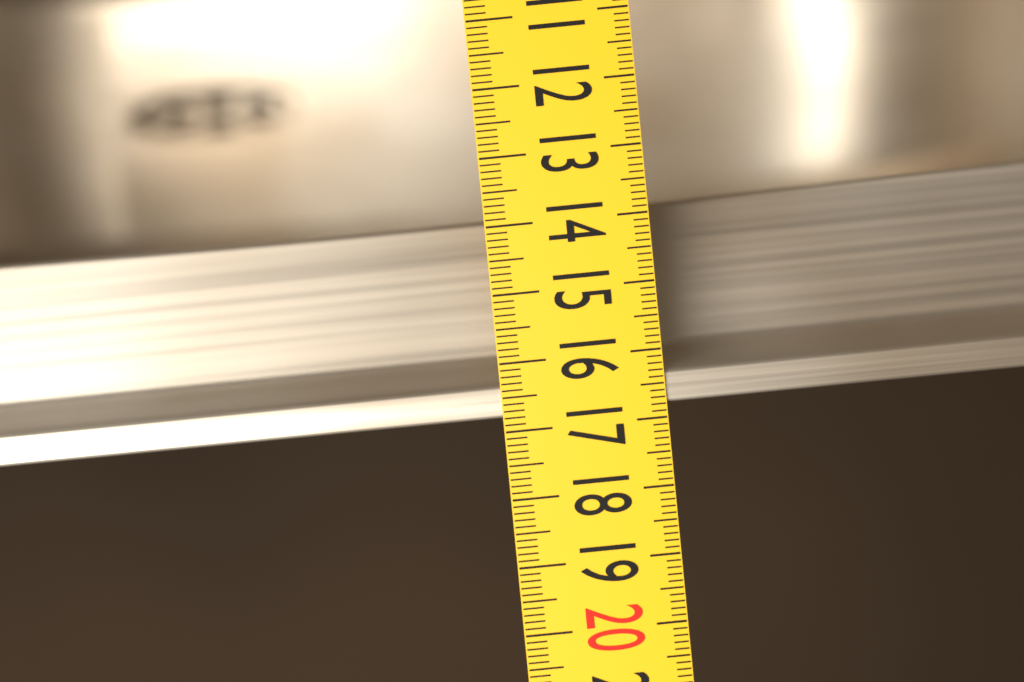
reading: 16.8 (no unit)
